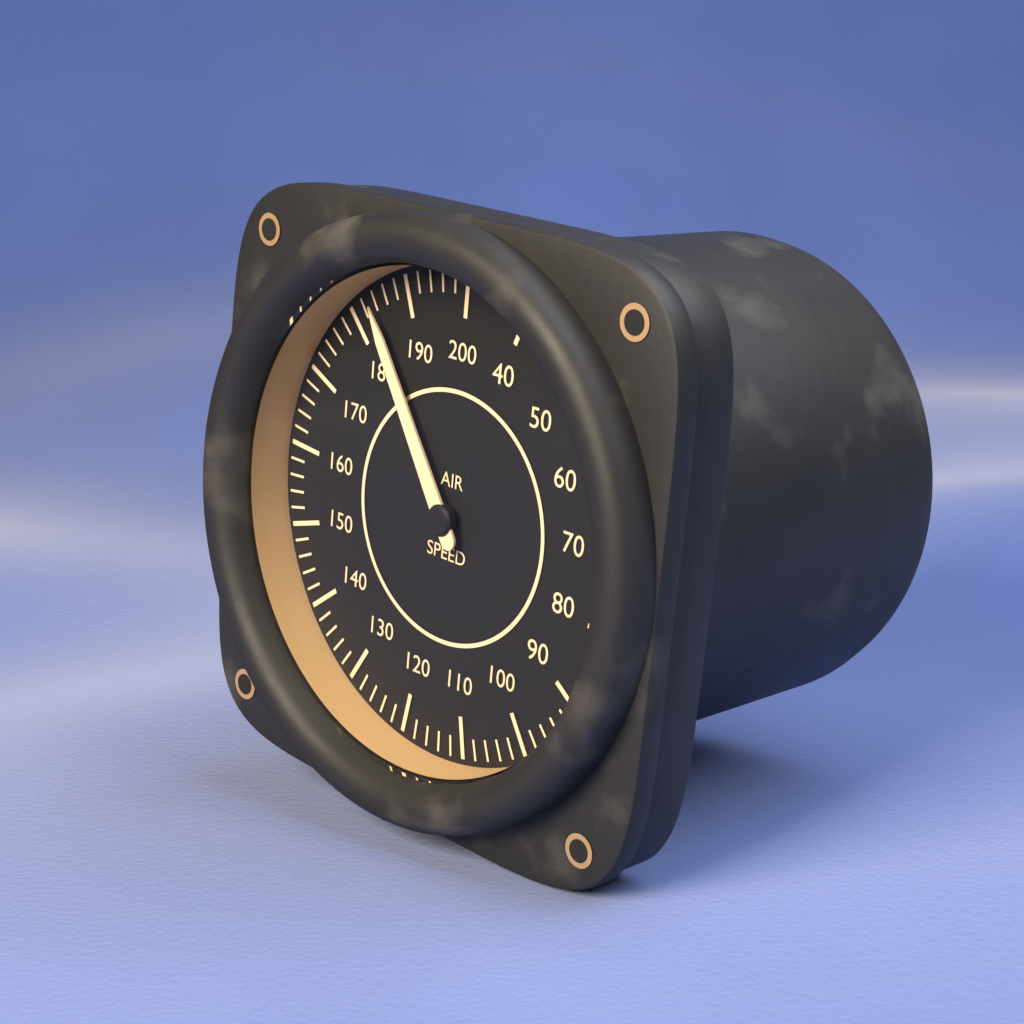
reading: 184 (no unit)
